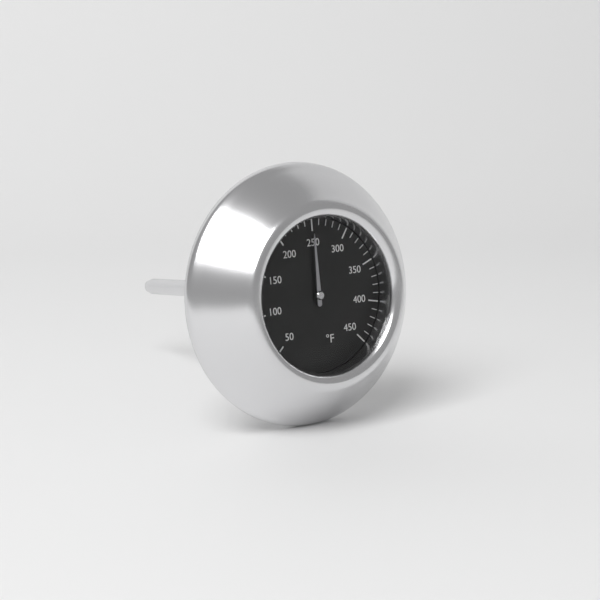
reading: 250 °F
